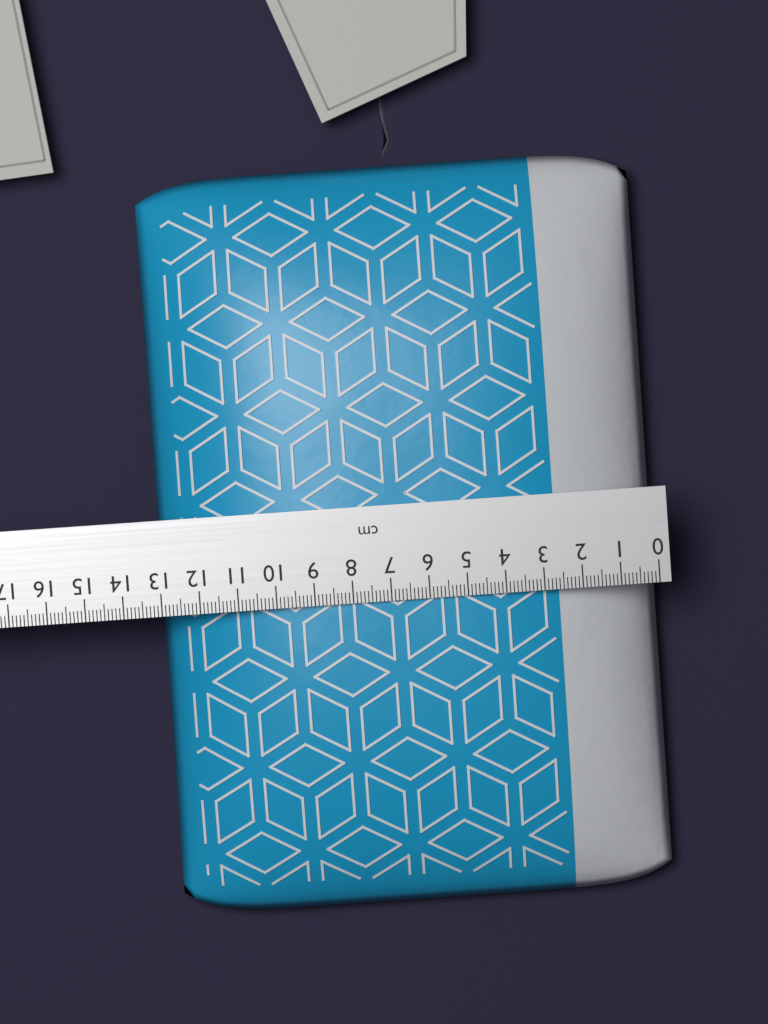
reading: 13.1 cm
